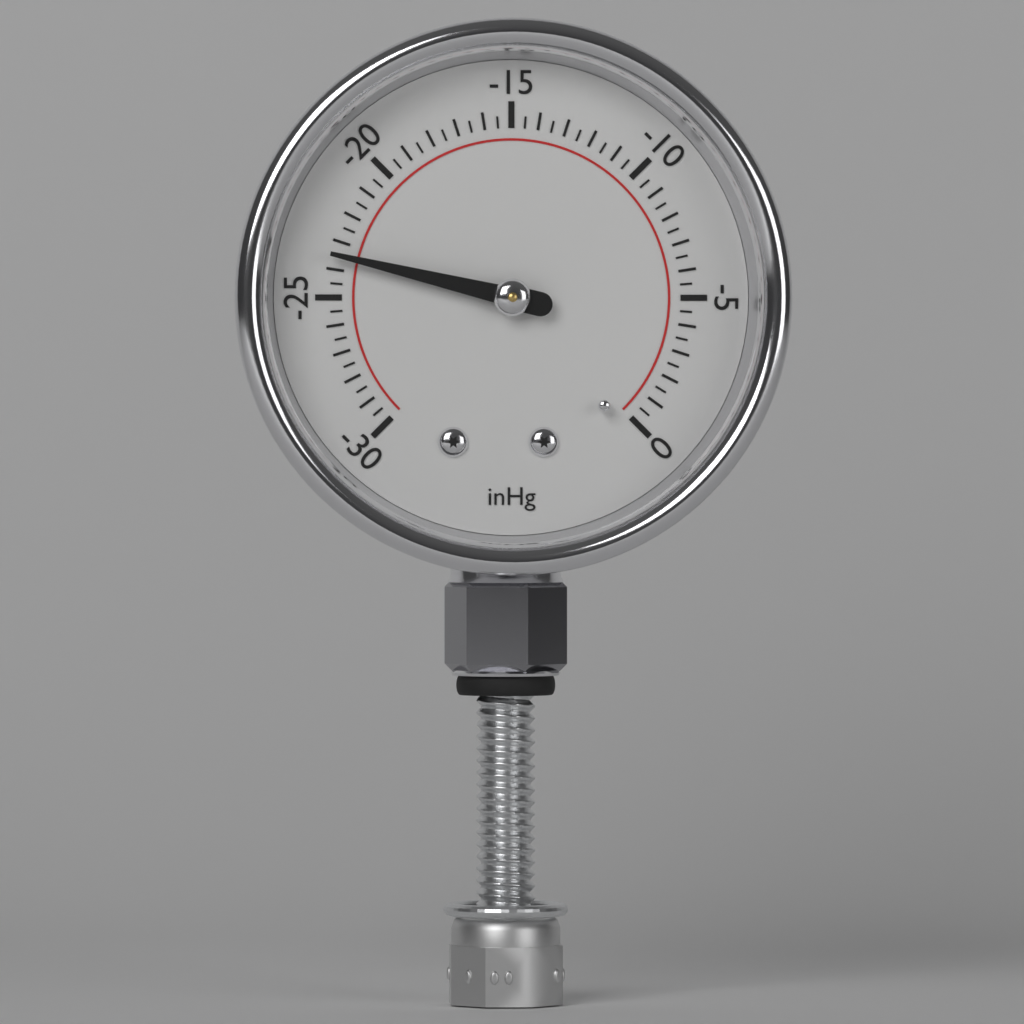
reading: -23.5 inHg
